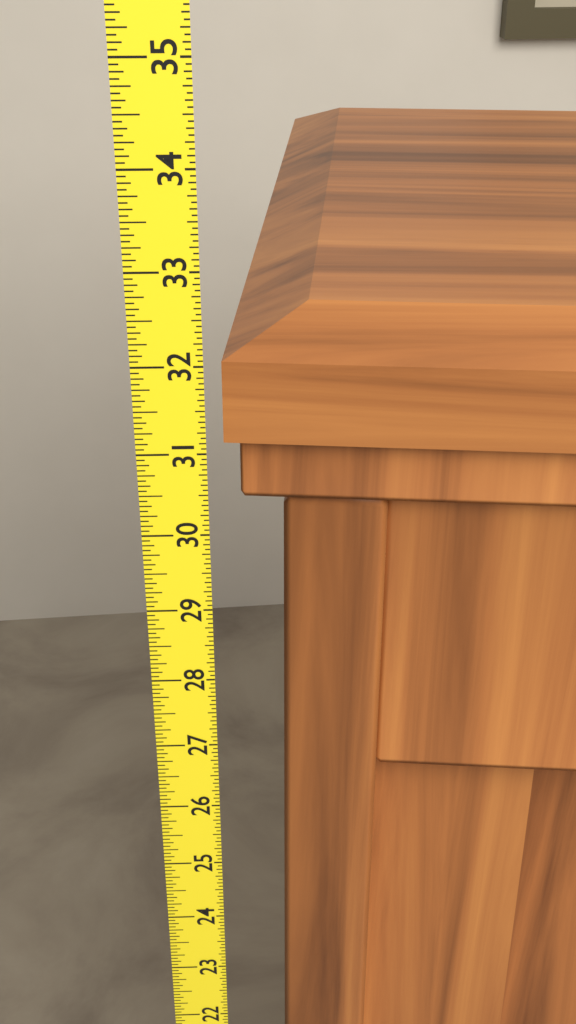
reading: 32.3125 (no unit)
